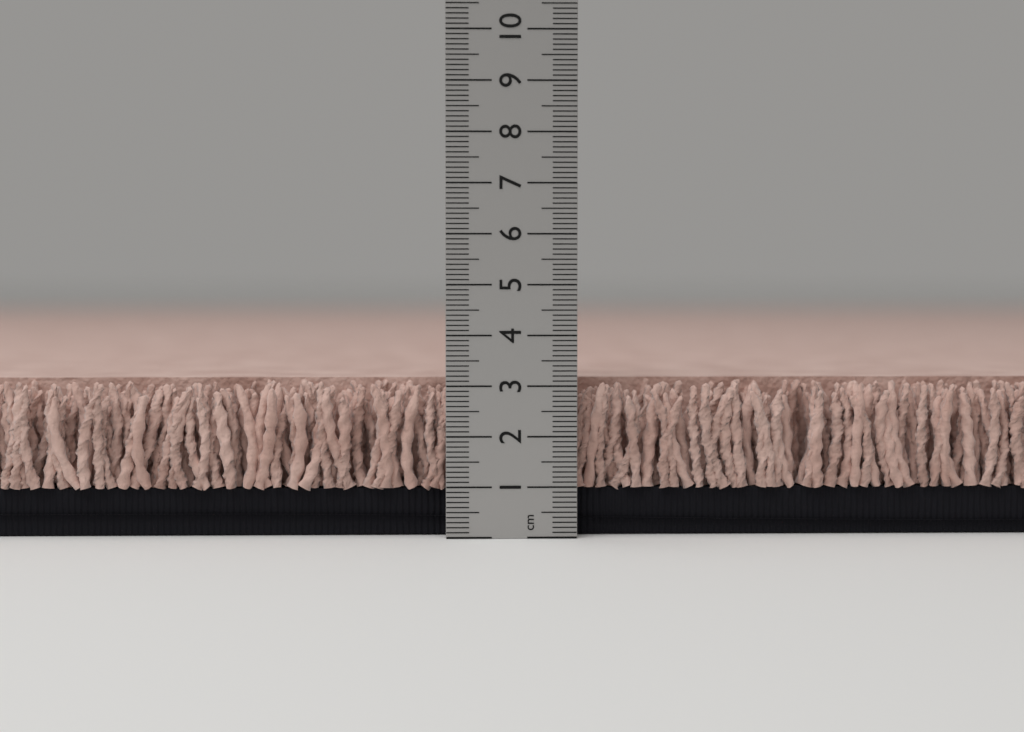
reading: 3.1 cm
